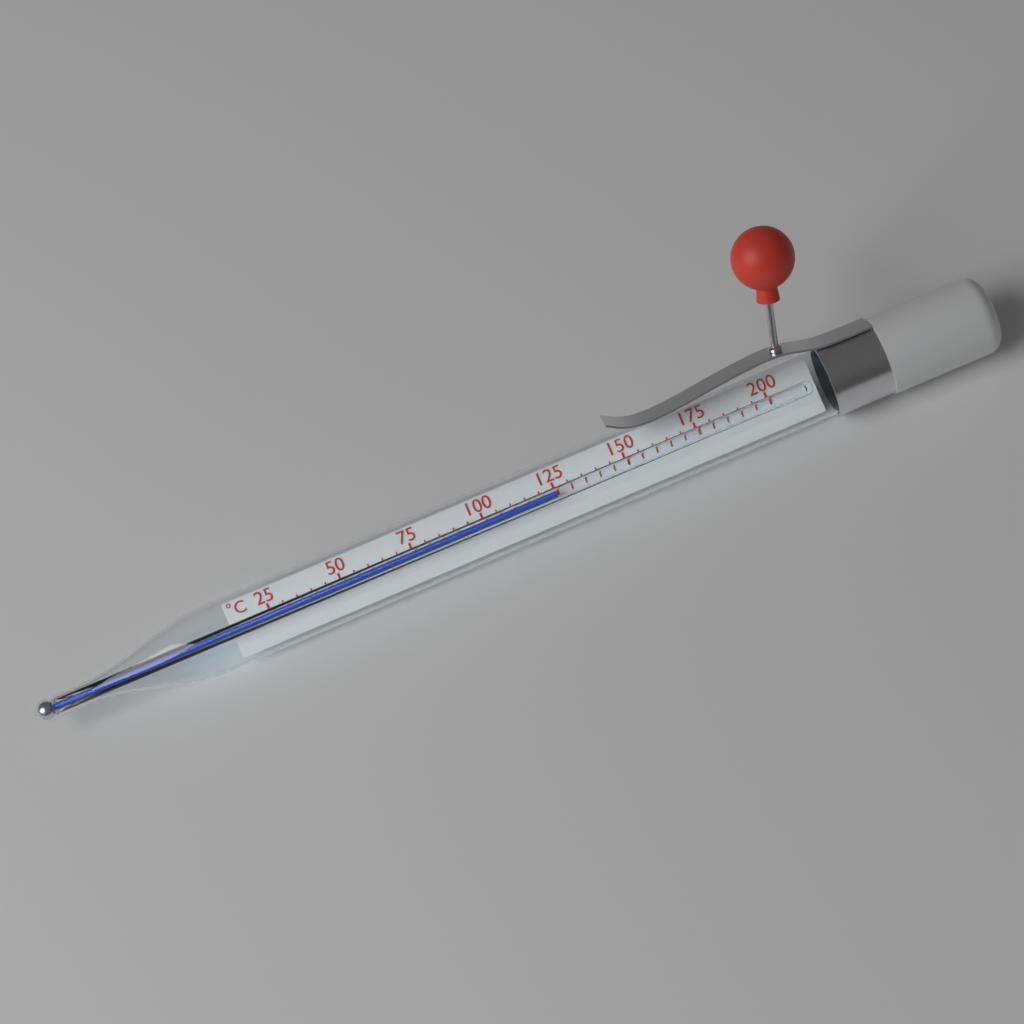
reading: 125 °C
